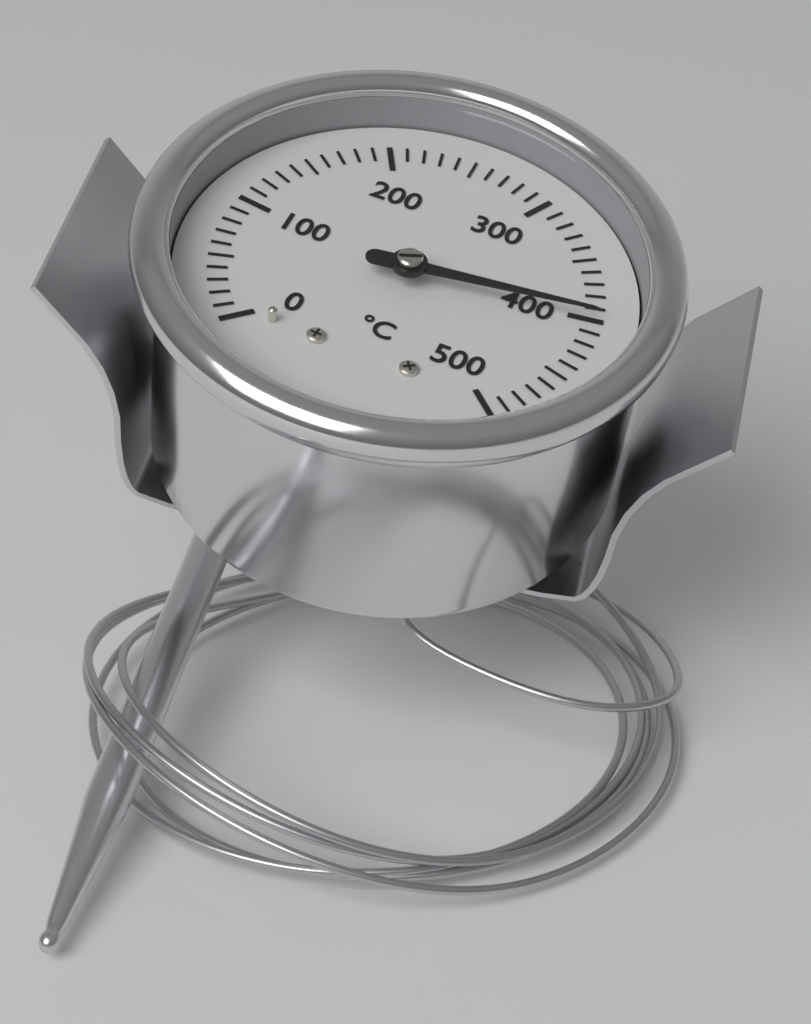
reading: 400 °C
